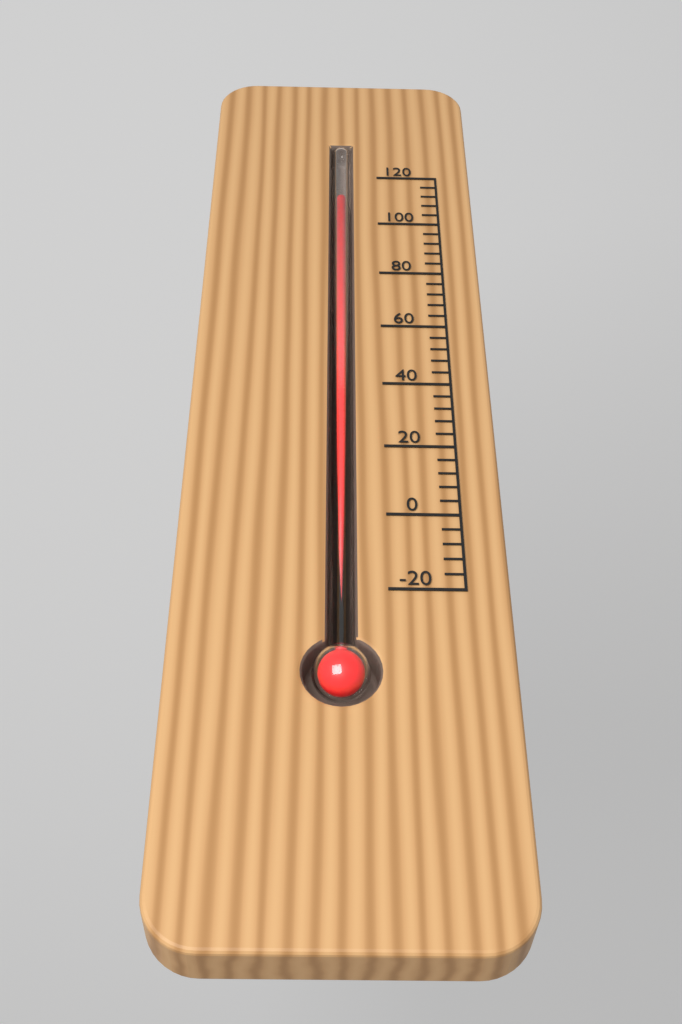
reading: 112 (no unit)
